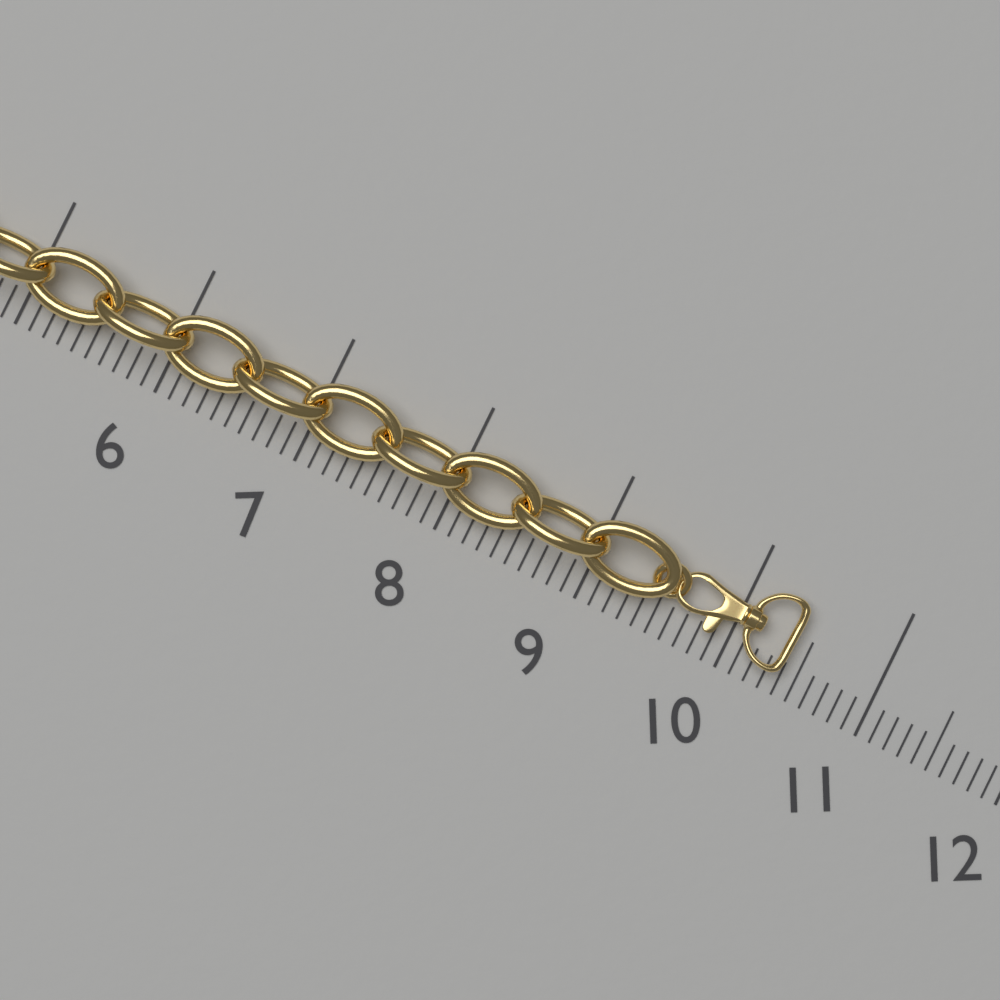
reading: 10.4 (no unit)
